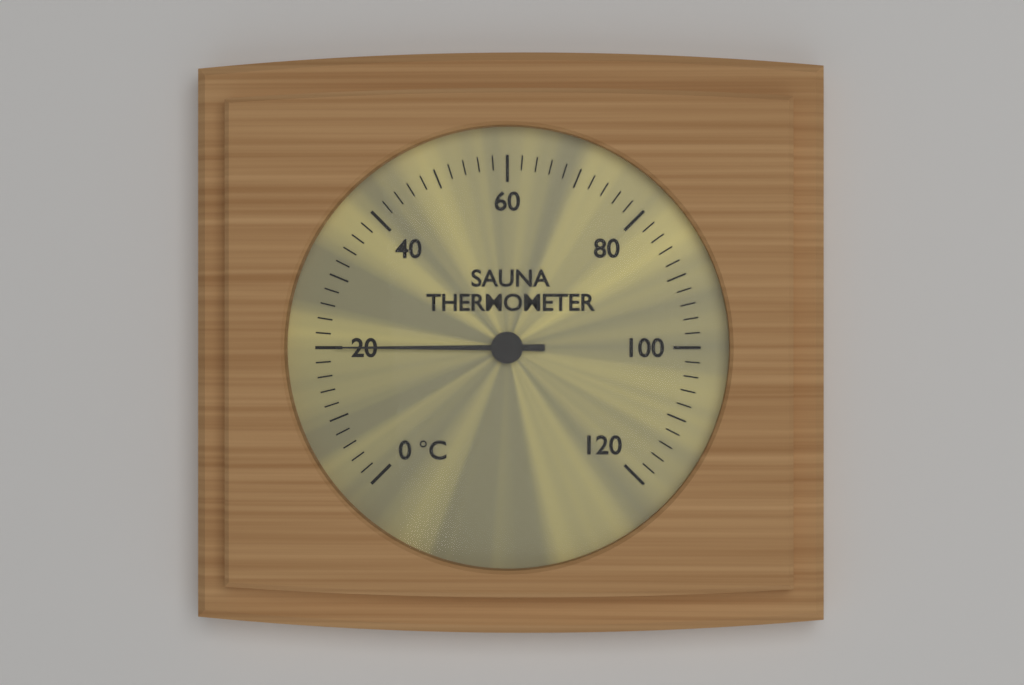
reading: 20 °C
